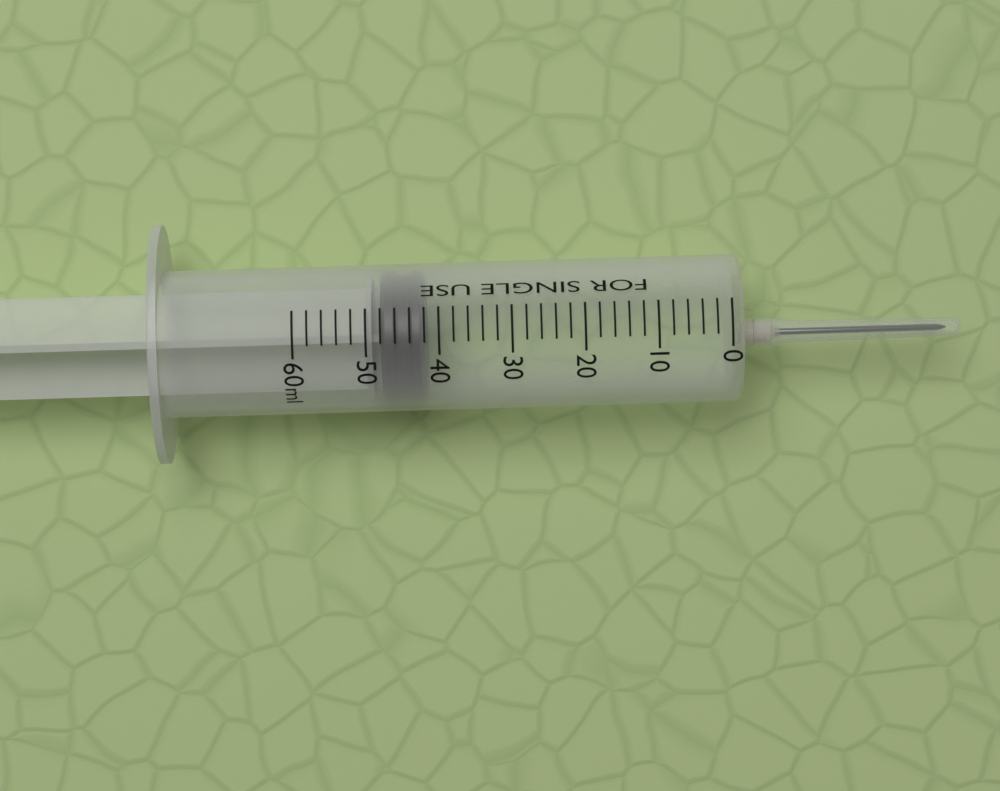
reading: 42 ml
